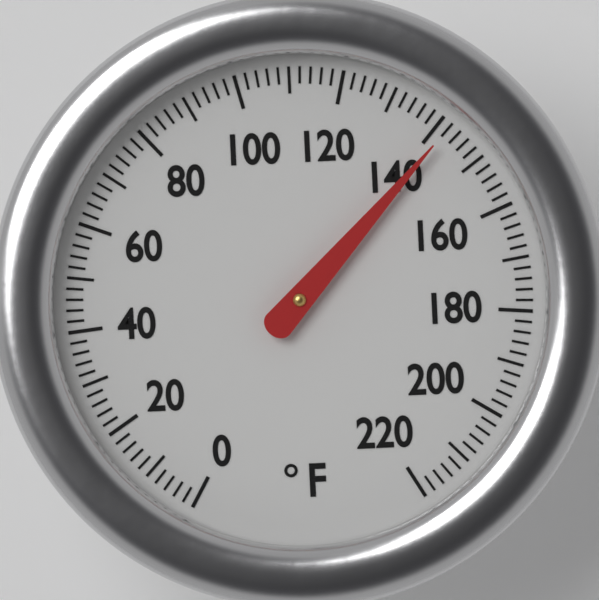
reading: 142 °F
